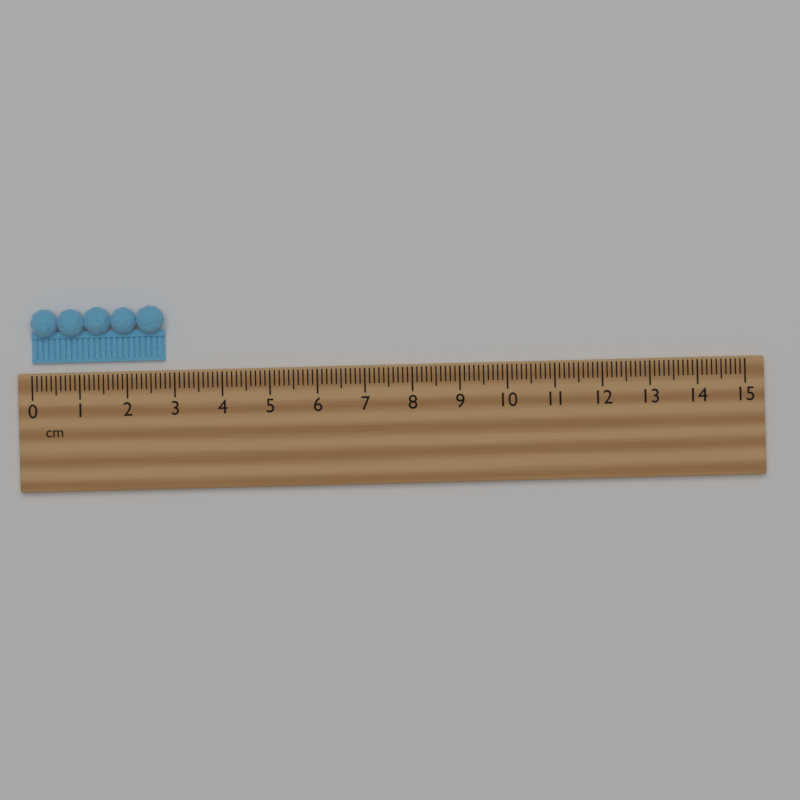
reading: 2.8 cm
